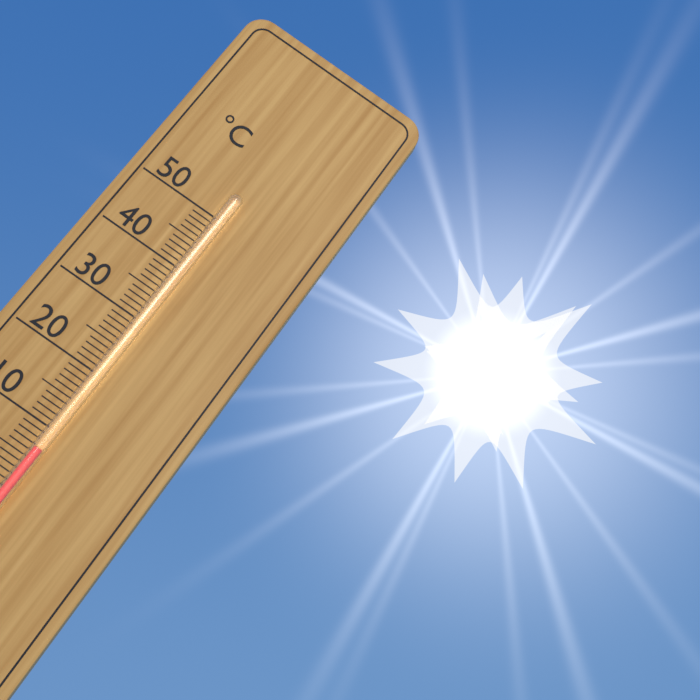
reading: 7 °C
